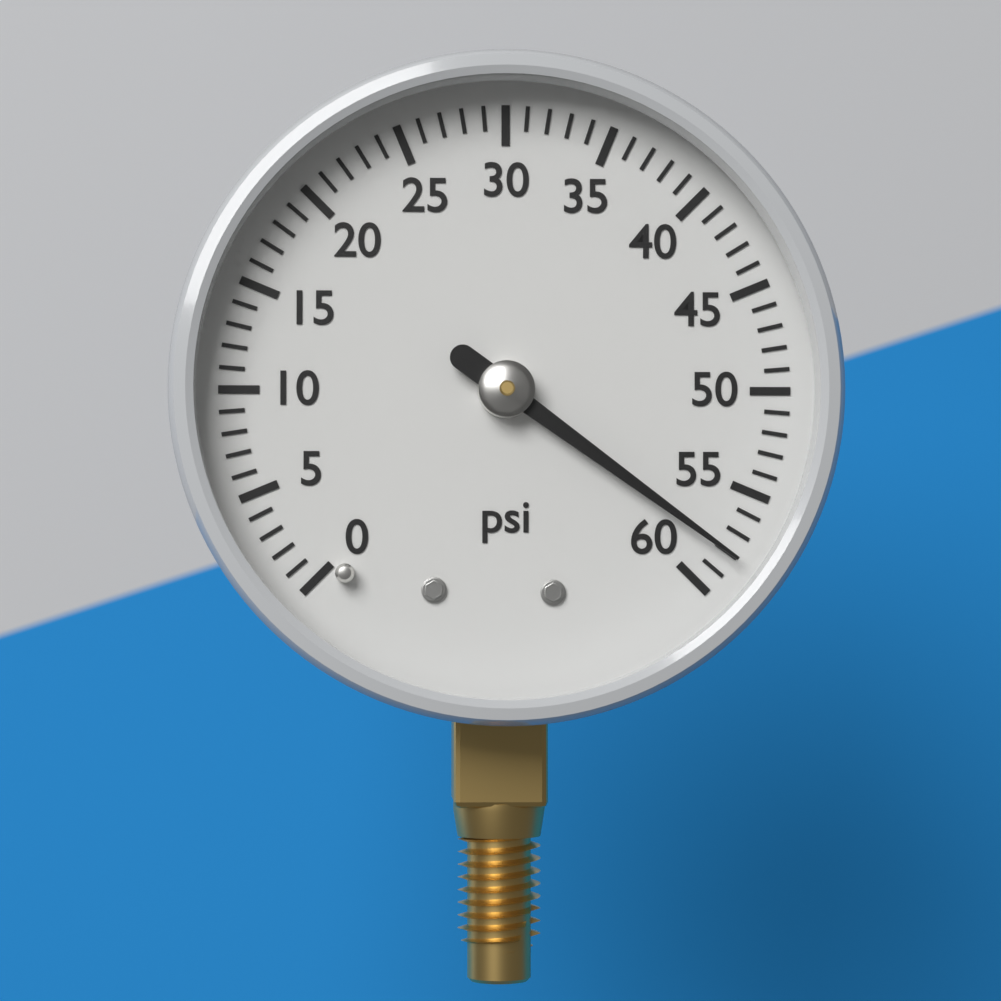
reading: 58 psi
